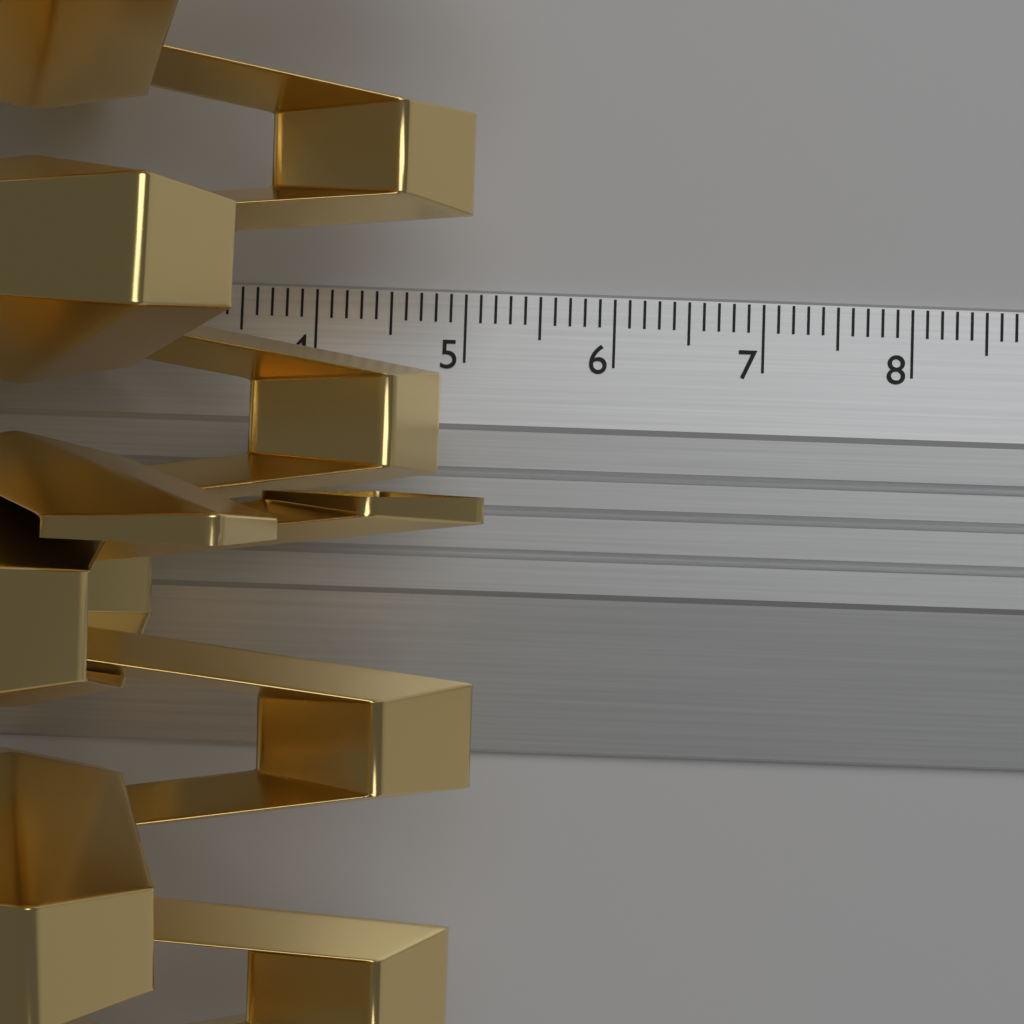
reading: 5.2 cm
